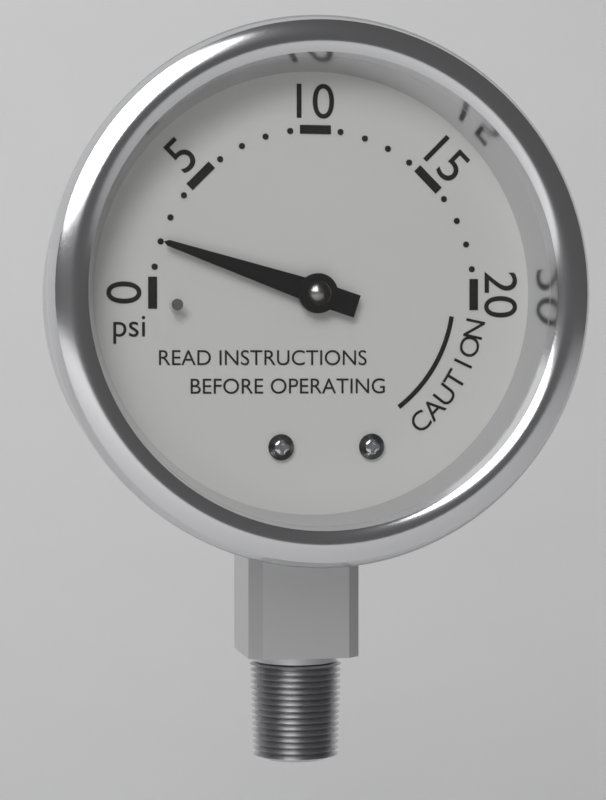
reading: 2 psi
